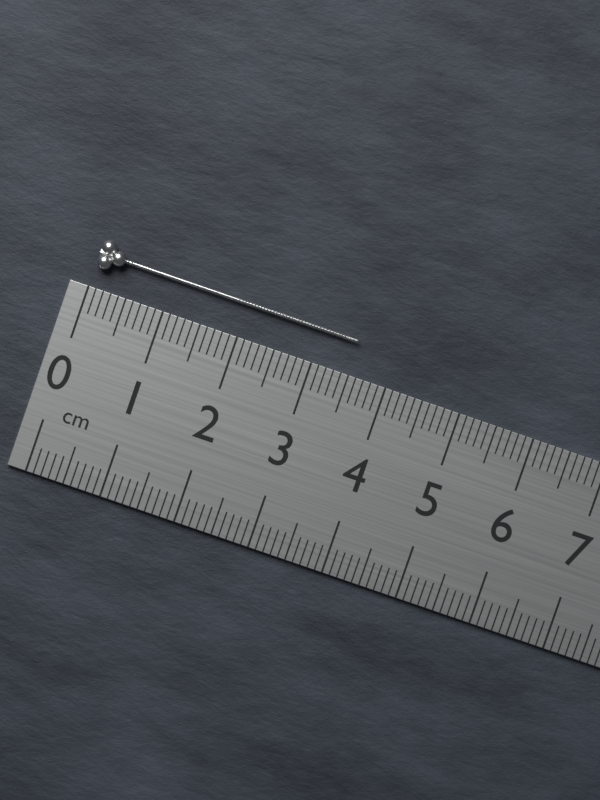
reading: 3.5 cm
